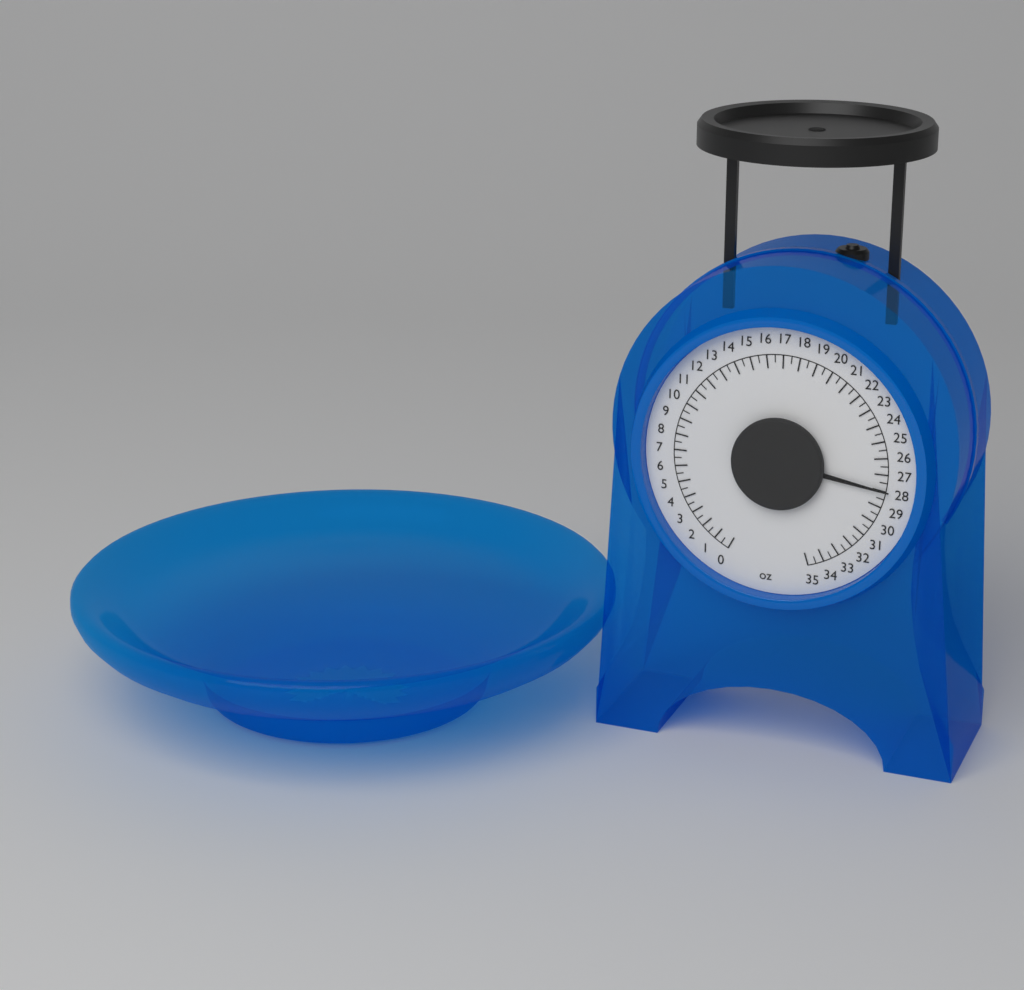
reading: 28.0 oz
